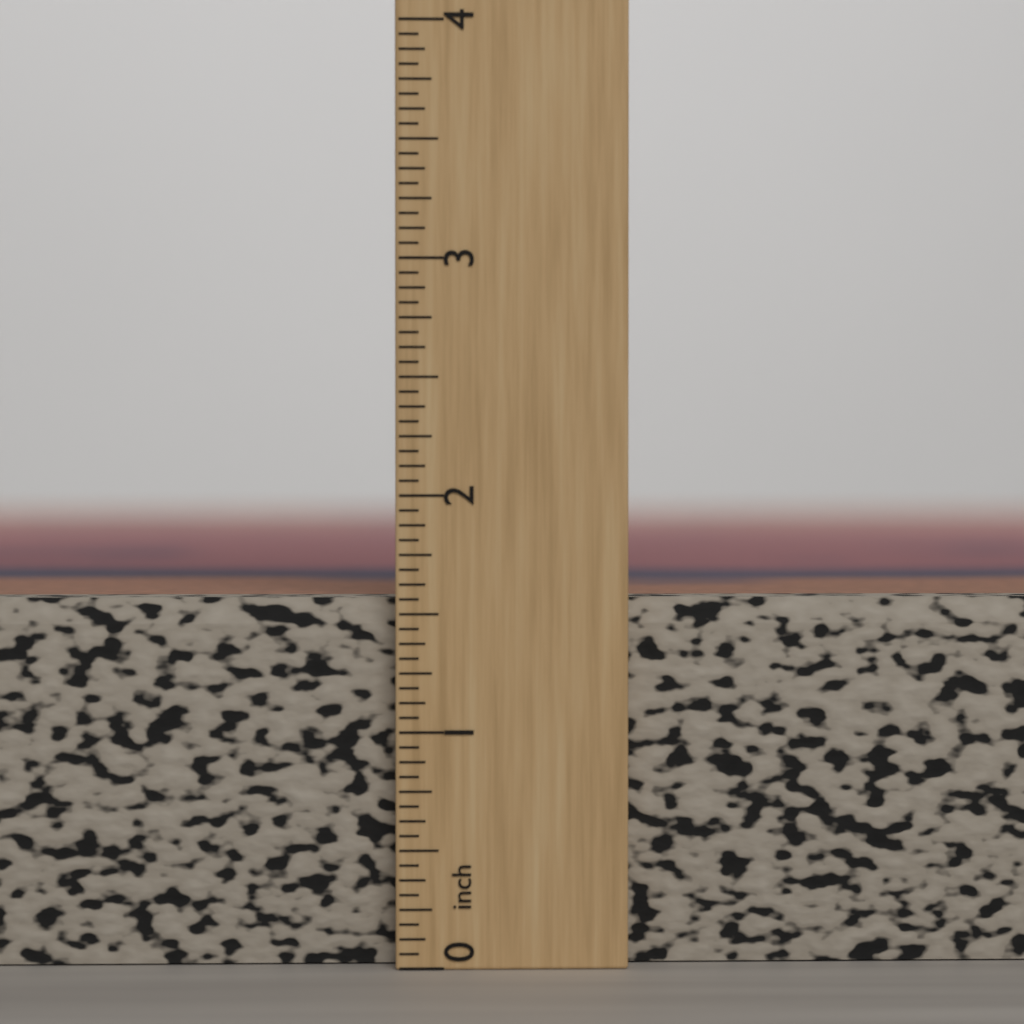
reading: 1.5625 inch
